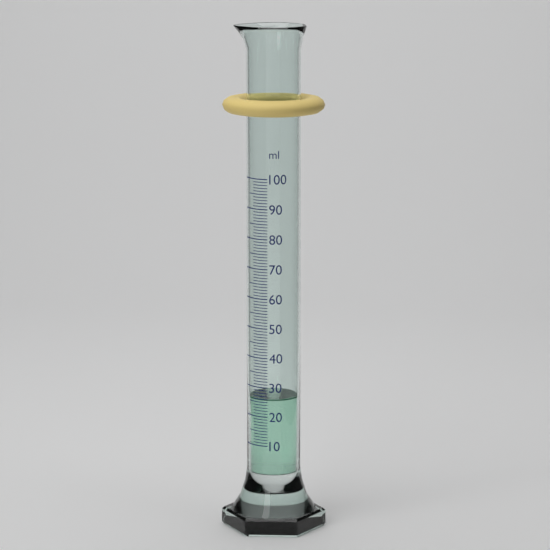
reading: 26 ml
